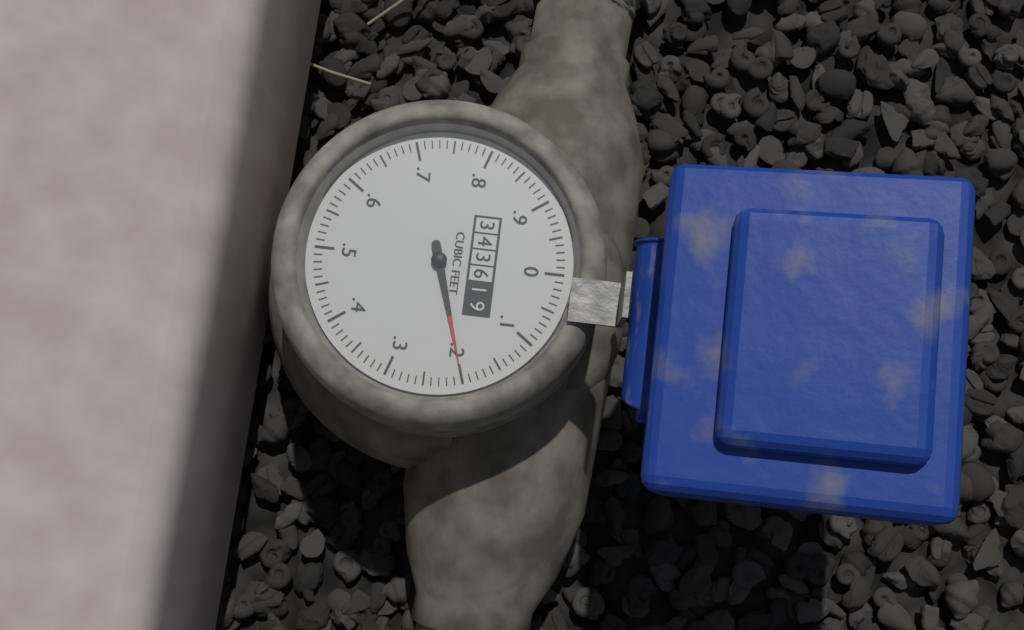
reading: 0.20 cubic feet
